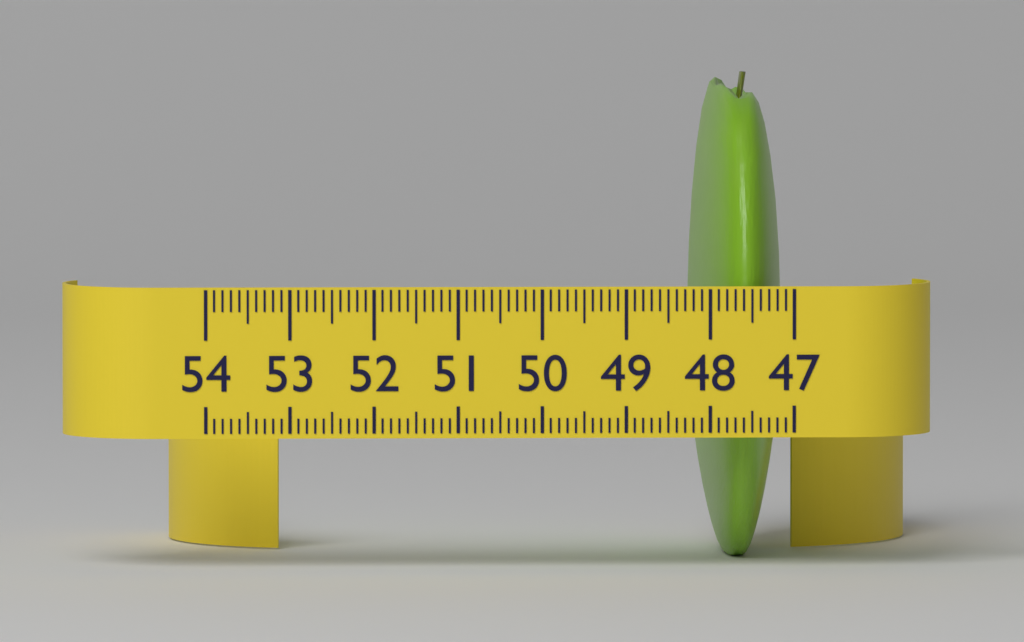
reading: 48.1 (no unit)
